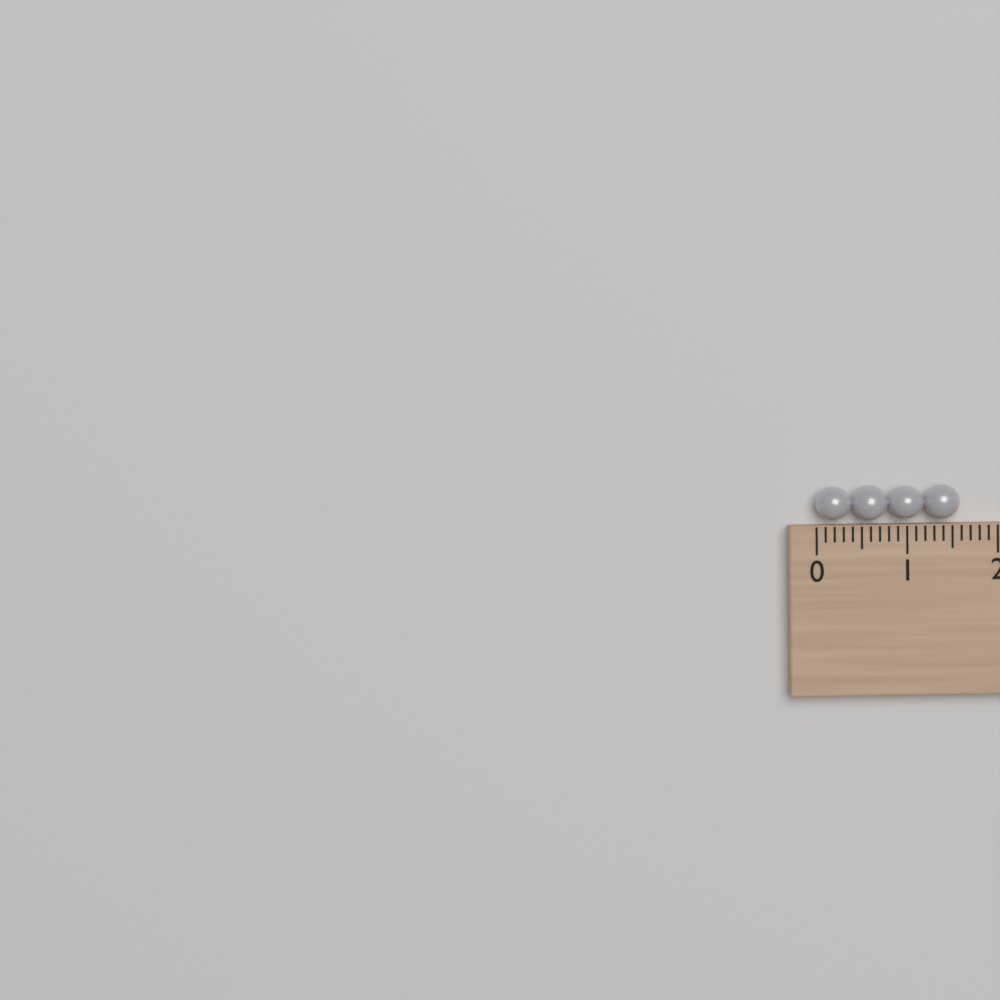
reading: 1.6 (no unit)
